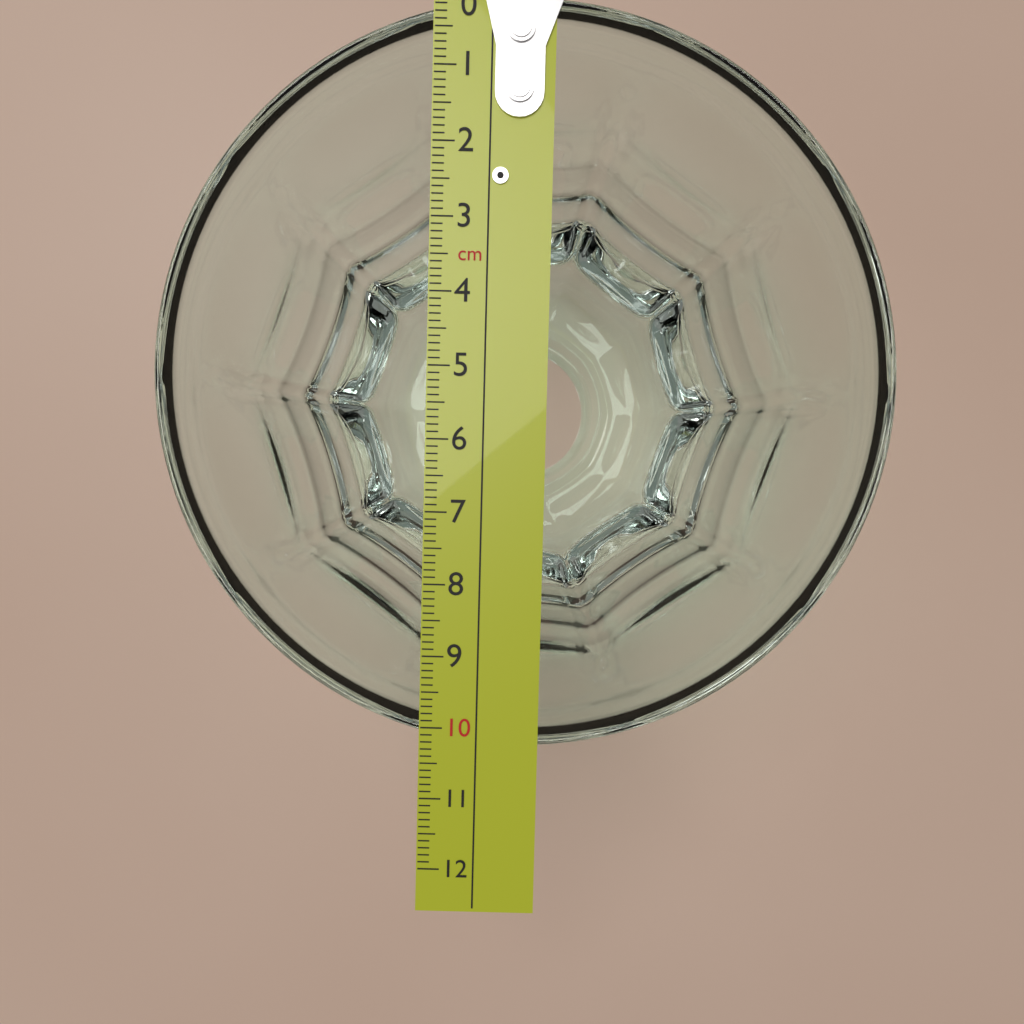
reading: 10.3 cm
